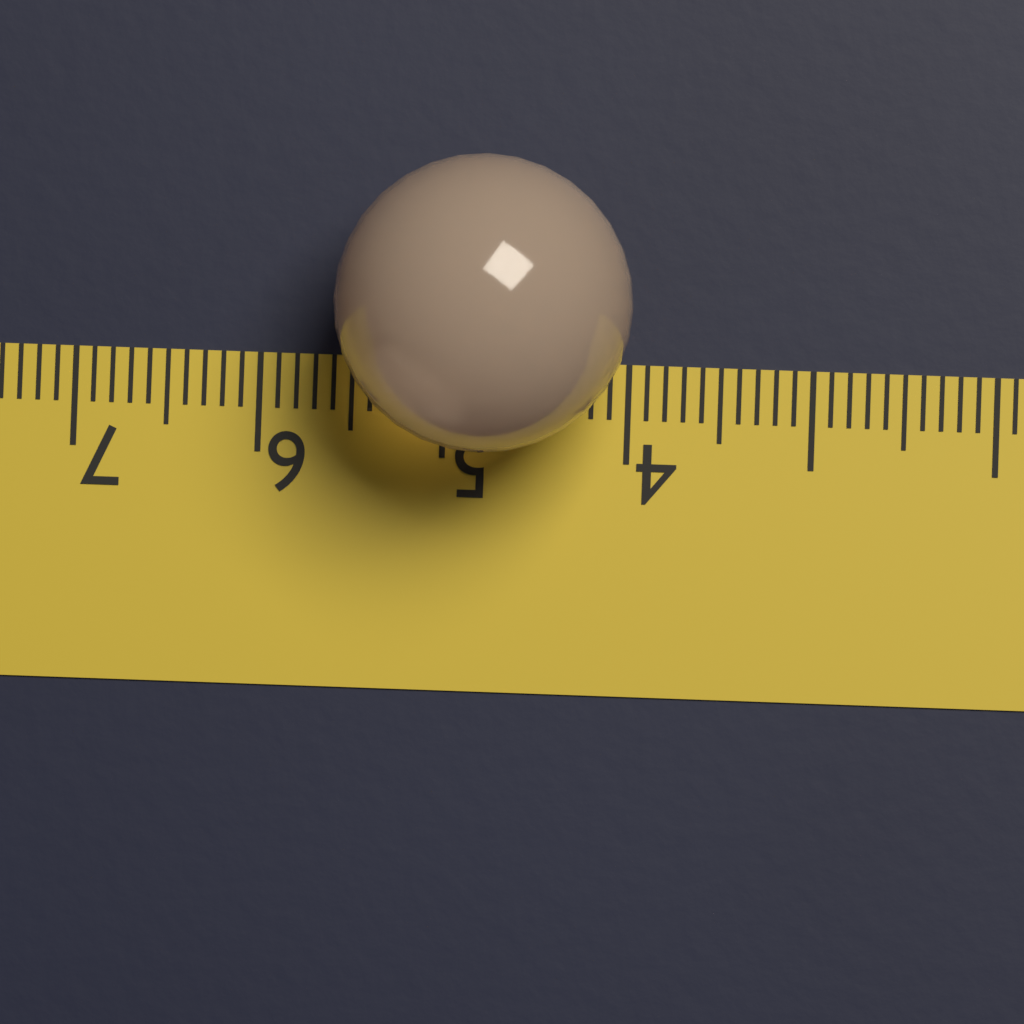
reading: 5.6 (no unit)
